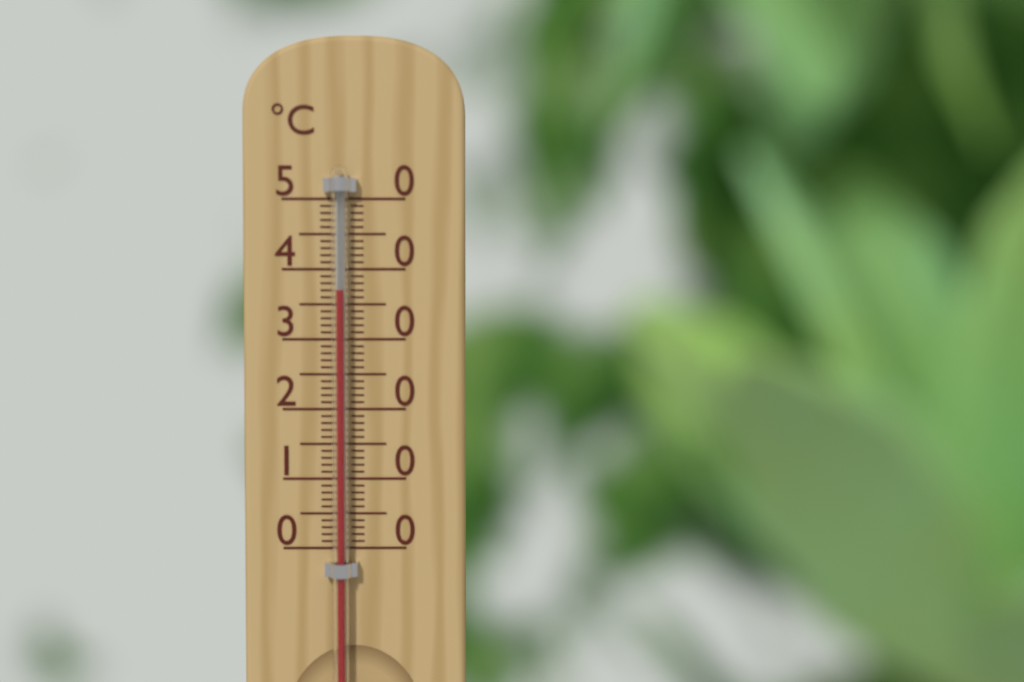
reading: 37 °C
